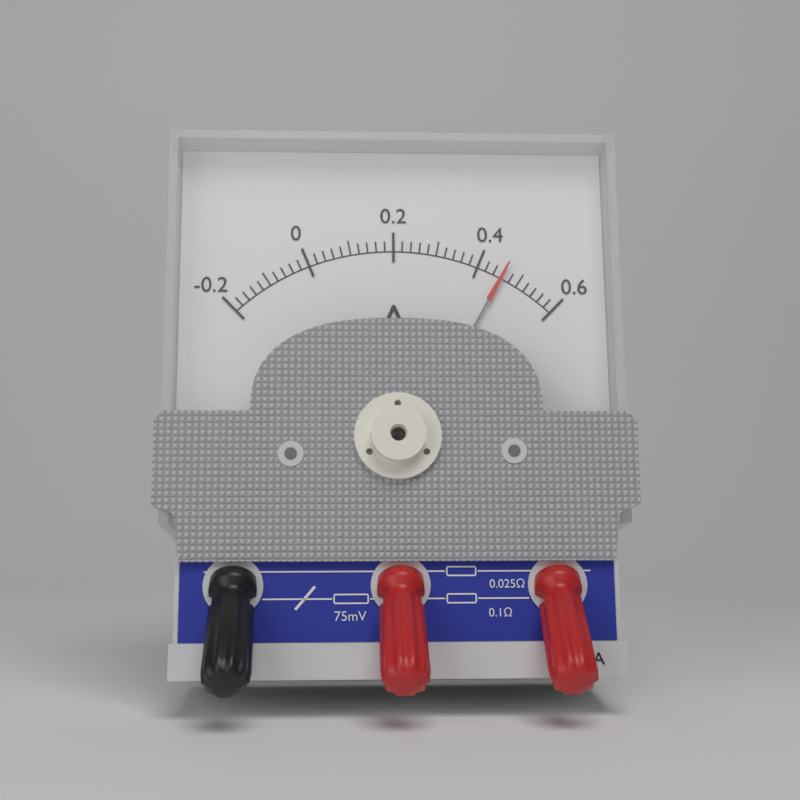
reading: 0.46 A
